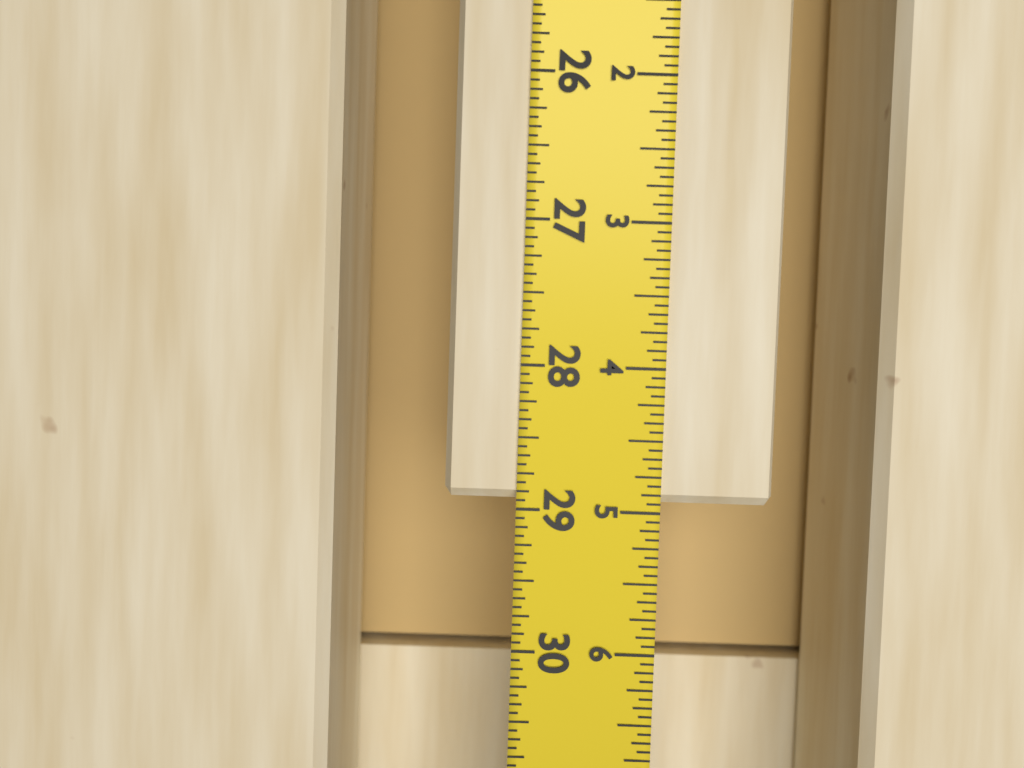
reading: 28.9375 in
